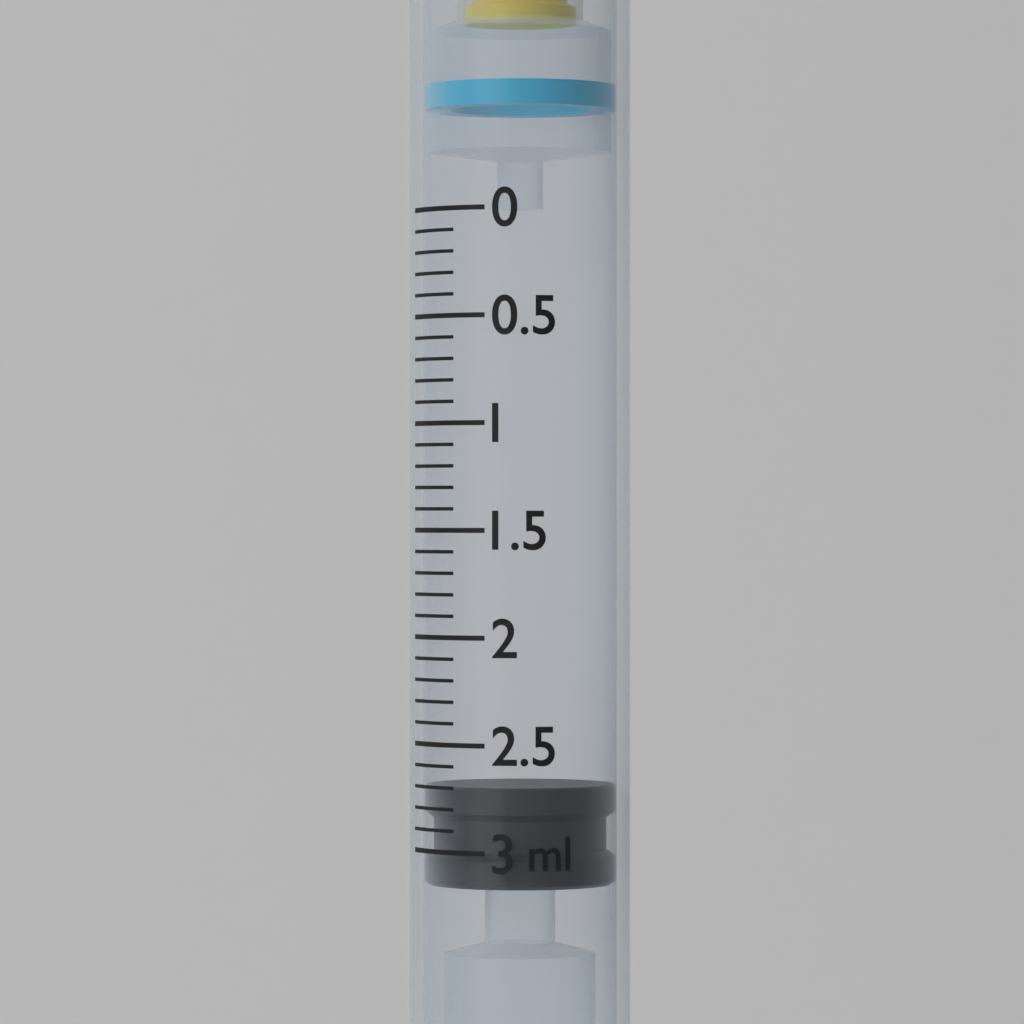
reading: 2.7 ml
